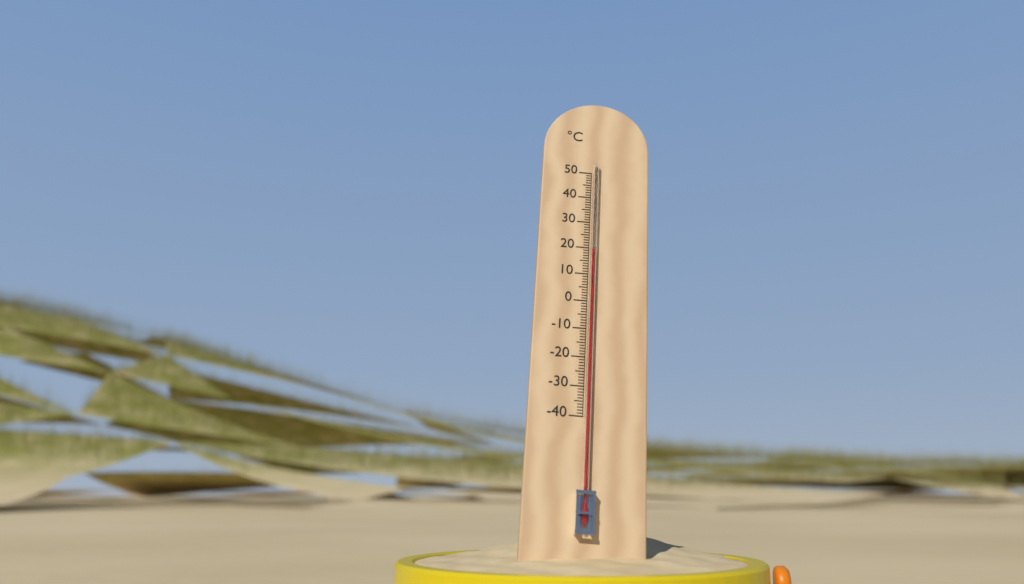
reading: 19 °C
